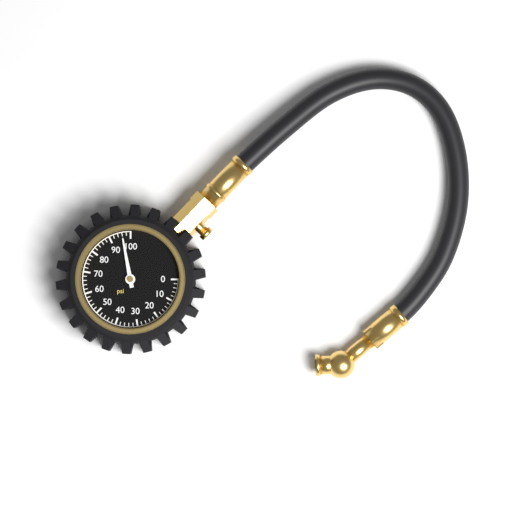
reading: 96 psi
